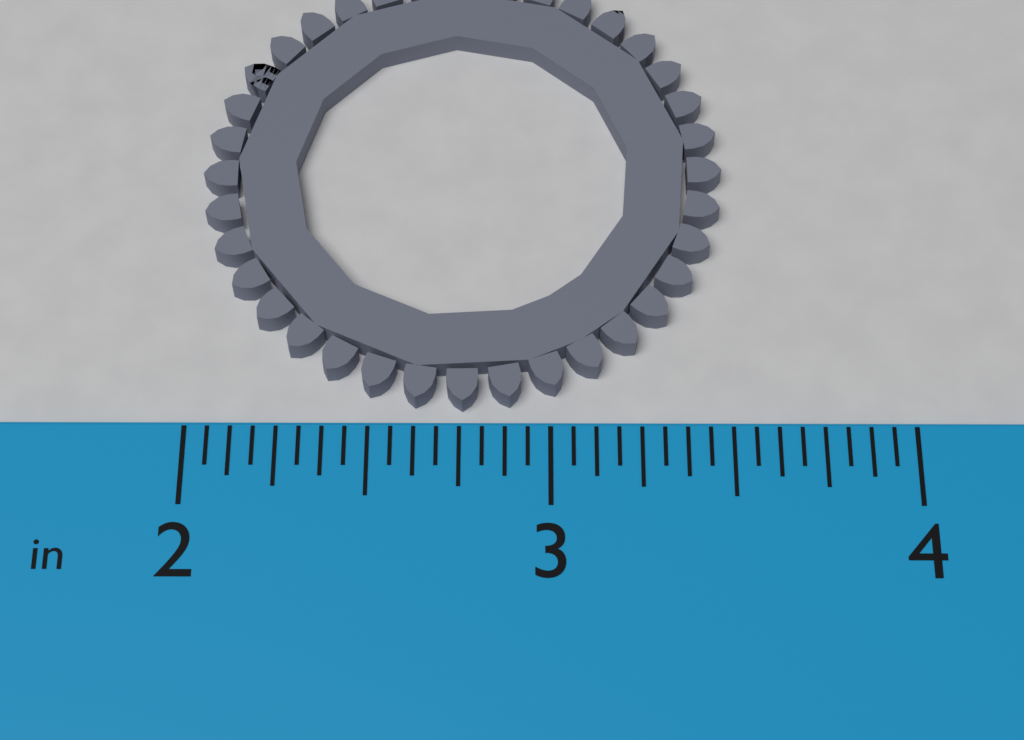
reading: 3.5000 in
